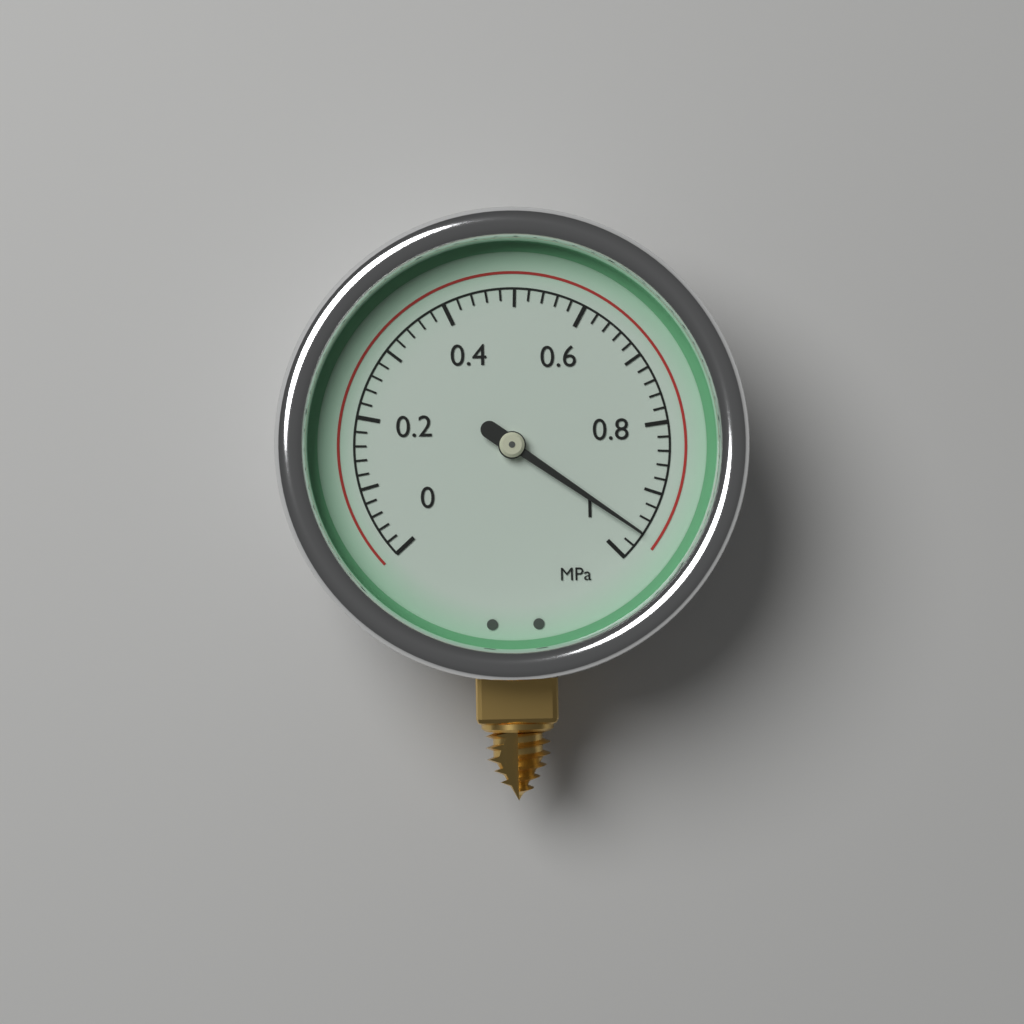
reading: 0.96 MPa
